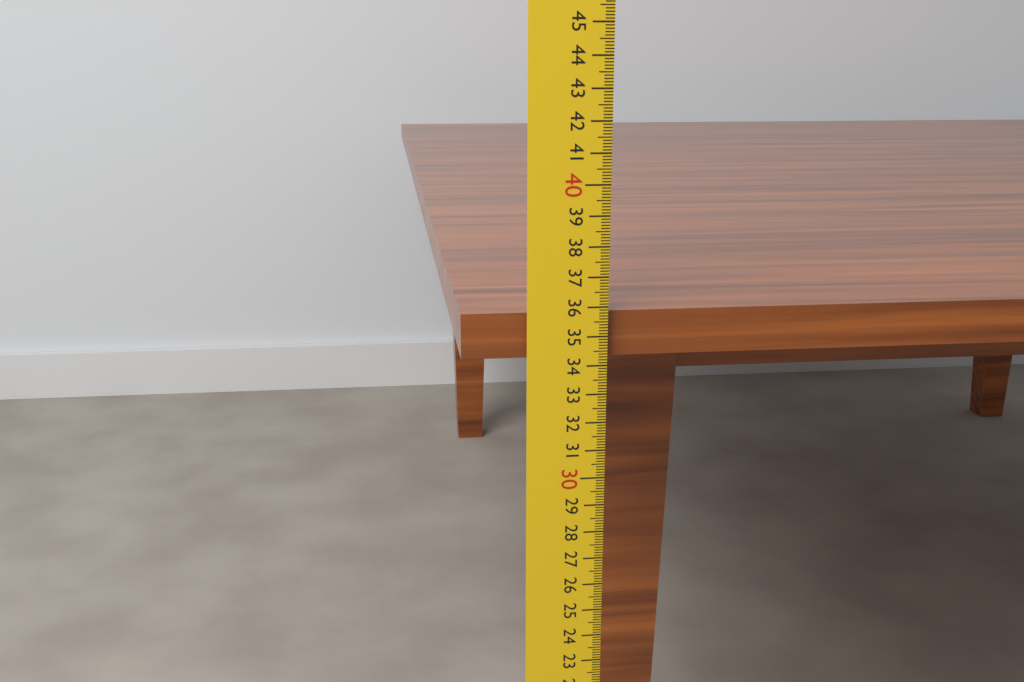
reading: 35.8 cm
